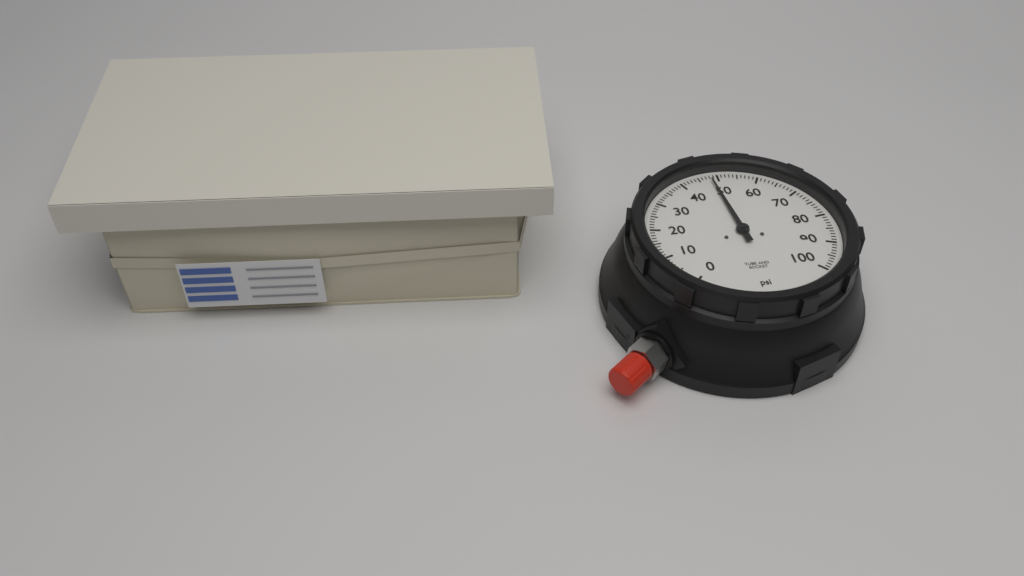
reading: 48 psi
